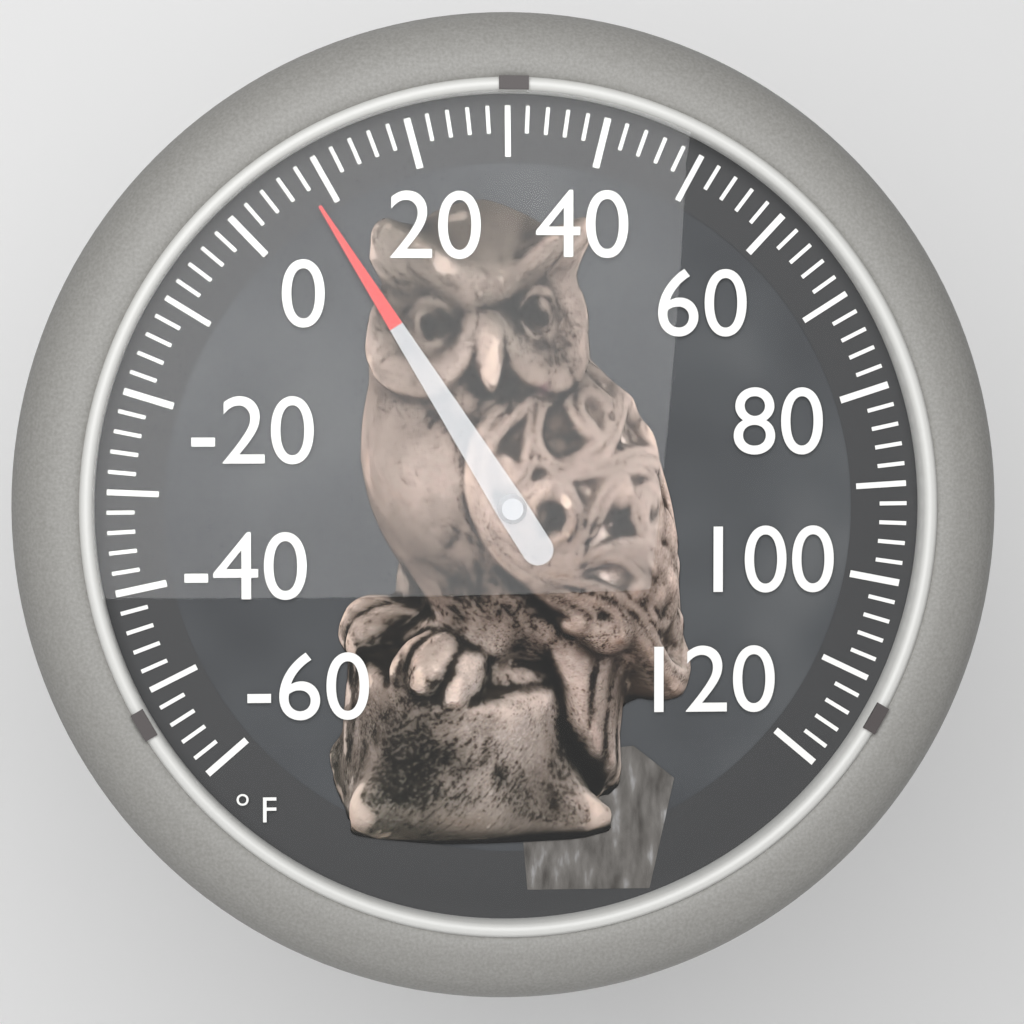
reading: 8 °F
